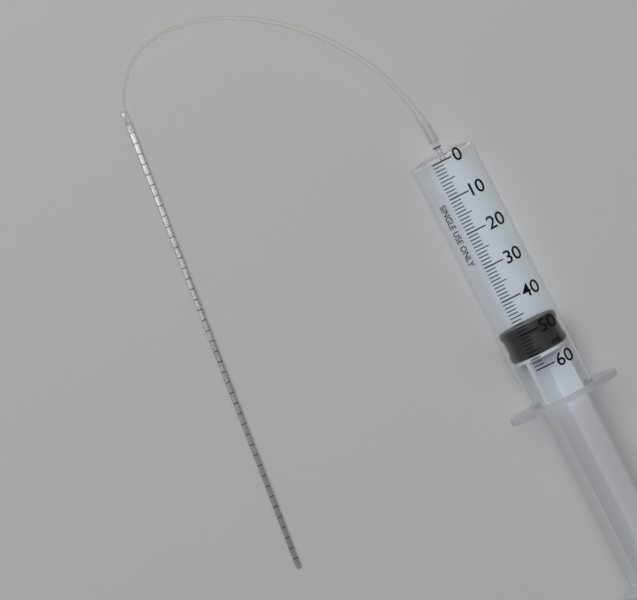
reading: 48 ml
